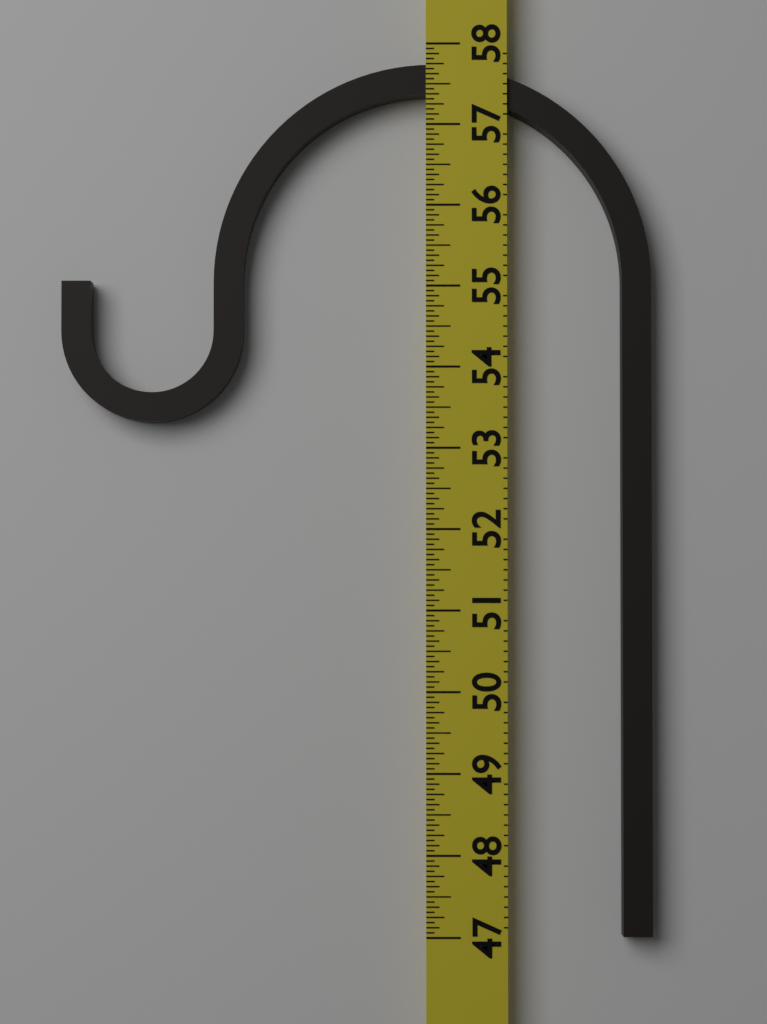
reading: 57.7500 (no unit)
